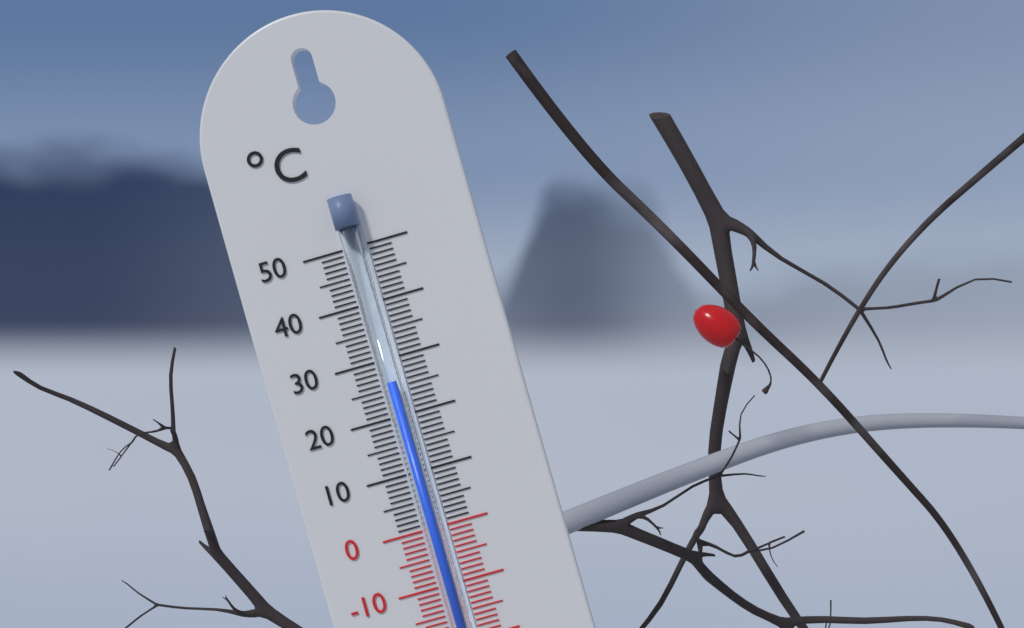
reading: 26 °C
